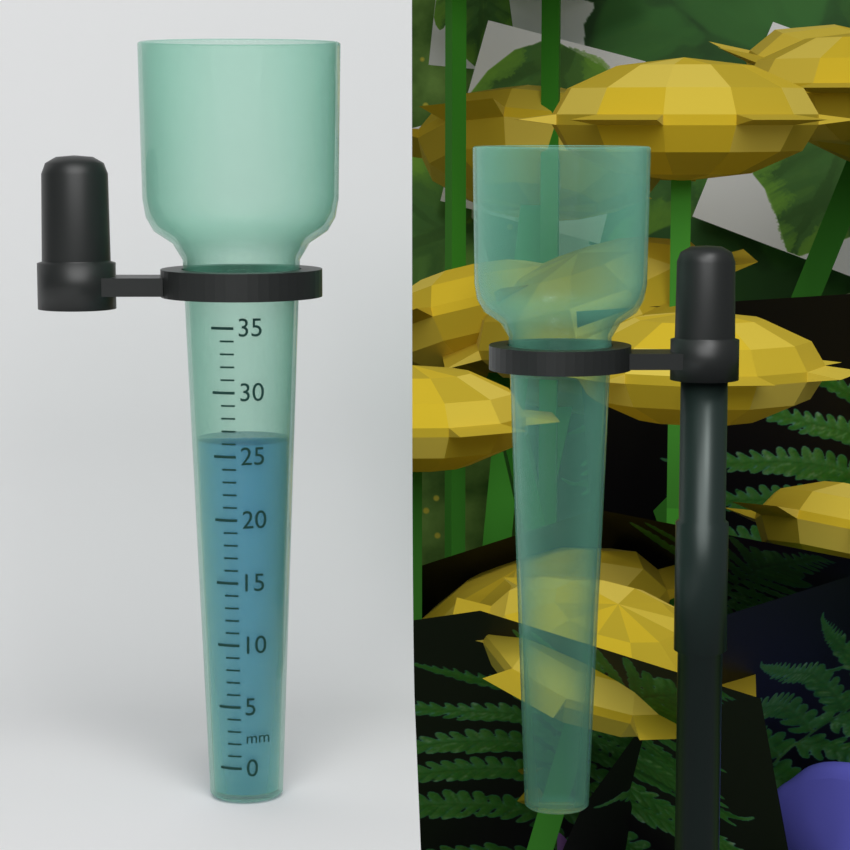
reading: 26 mm
